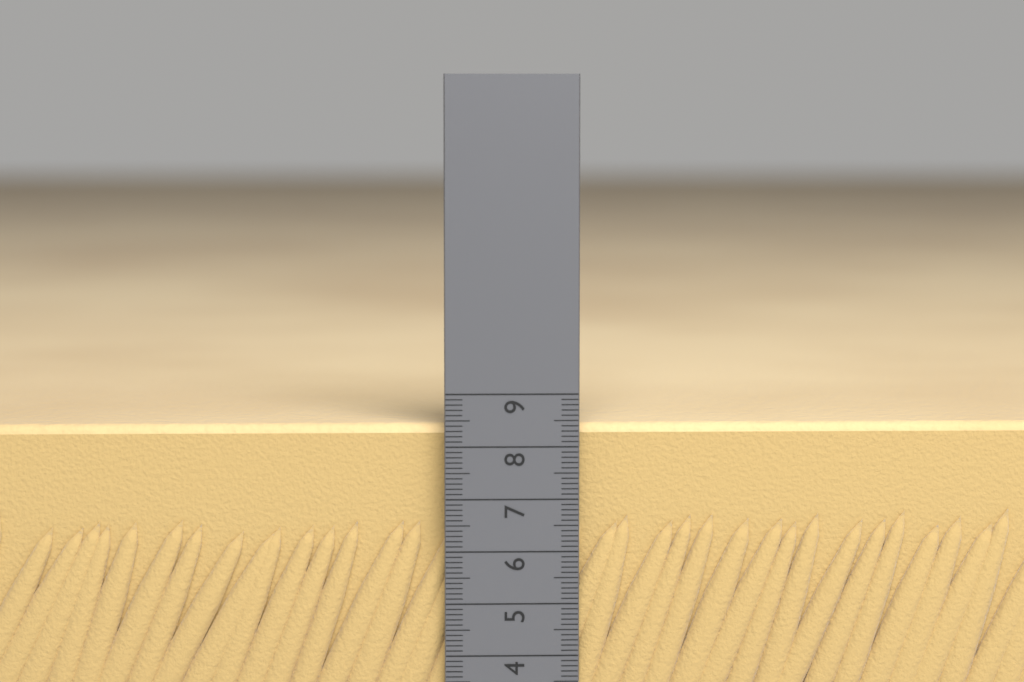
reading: 8.4 cm
